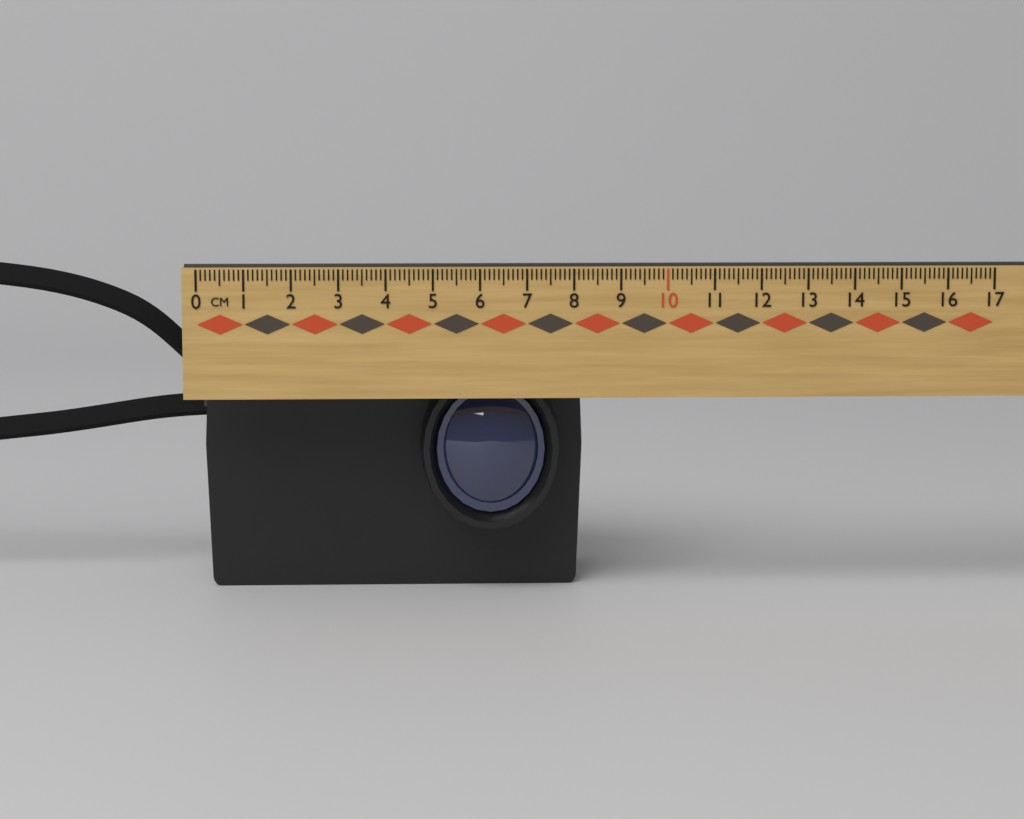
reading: 8.3 cm
